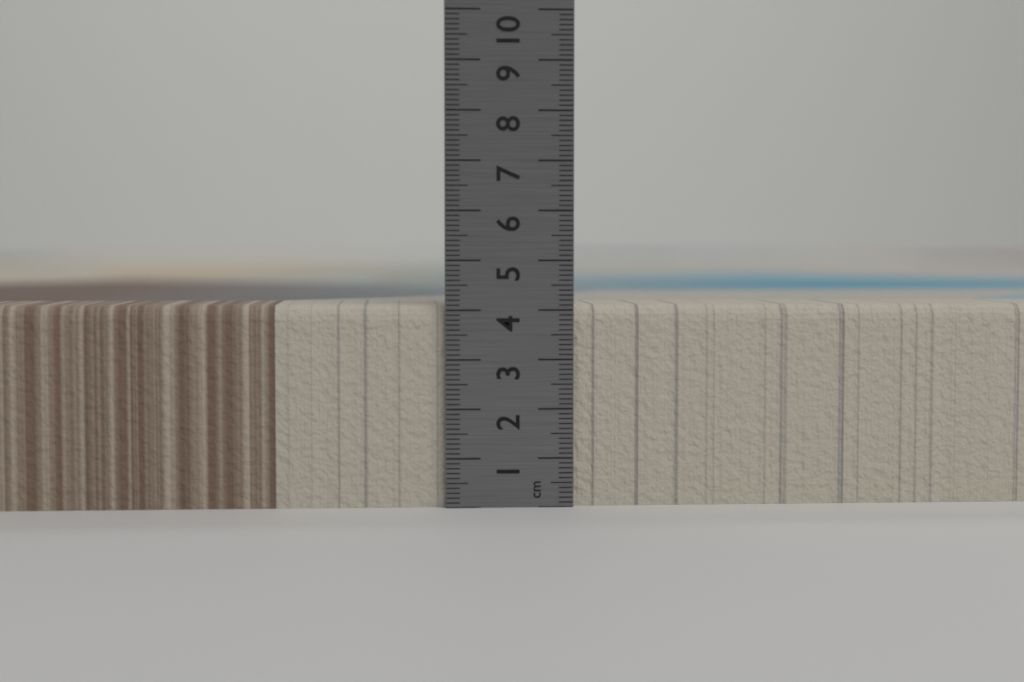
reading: 4.1 cm
